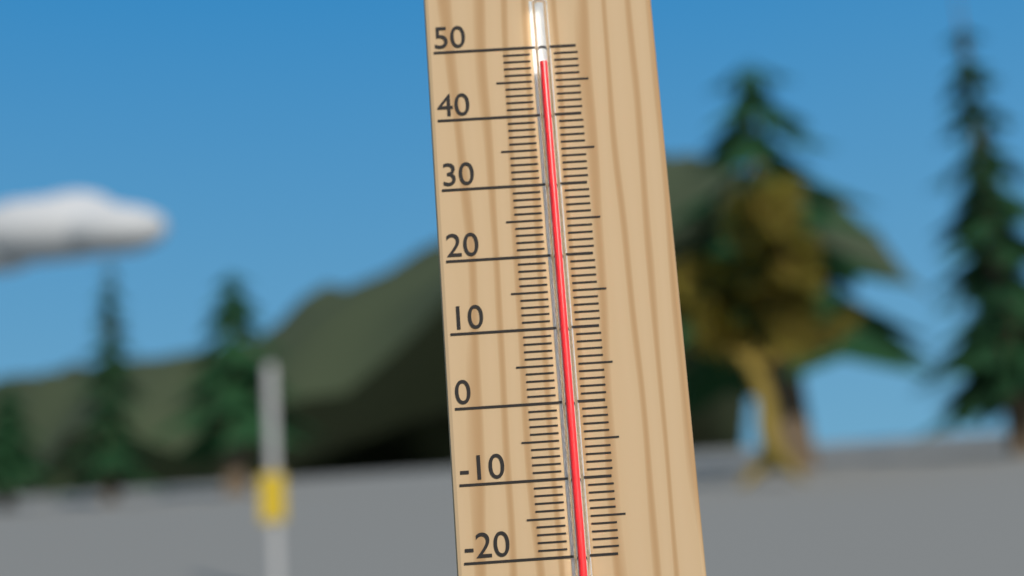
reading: 47 °C
